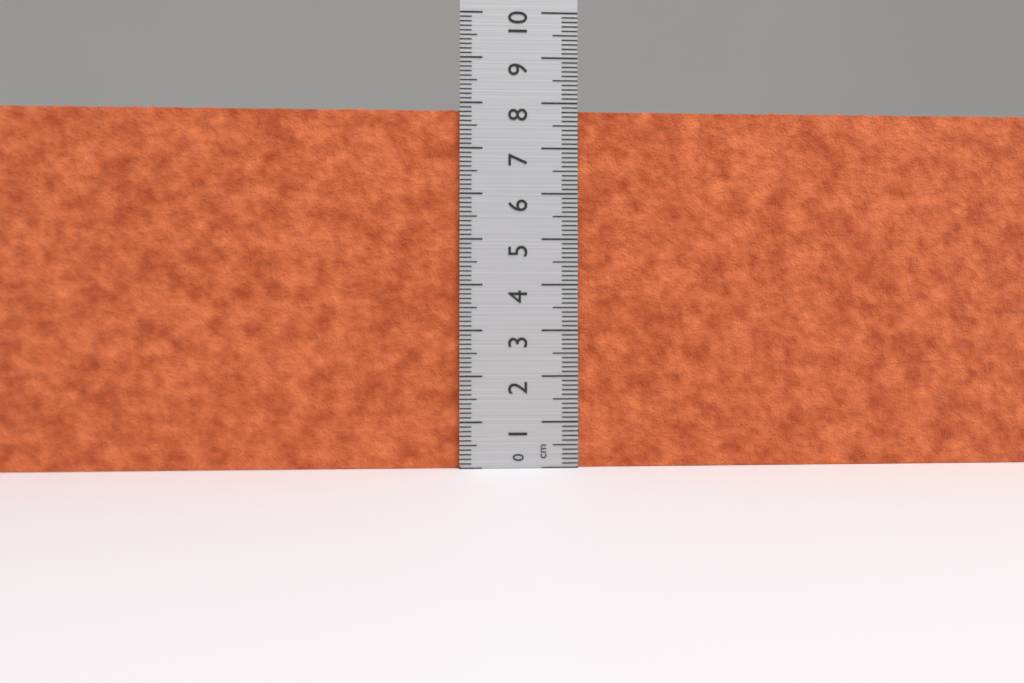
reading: 7.9 cm
